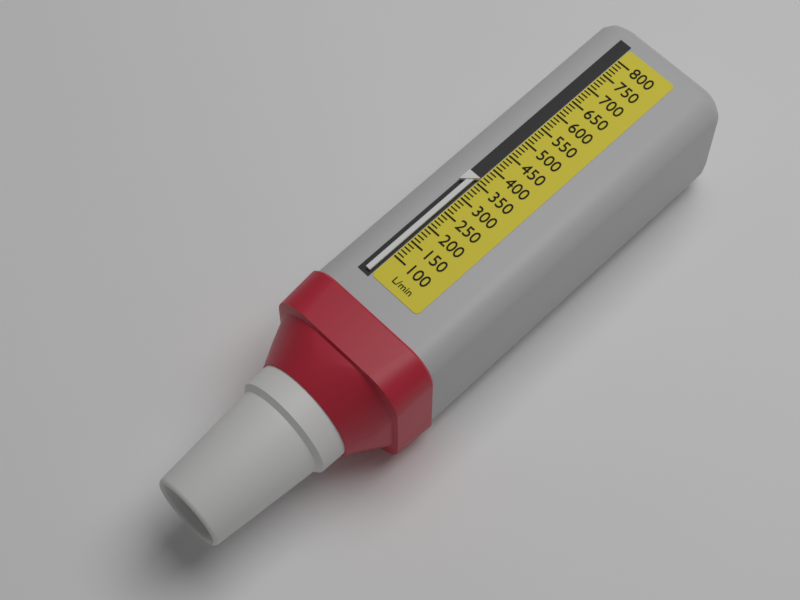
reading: 360 L/min
